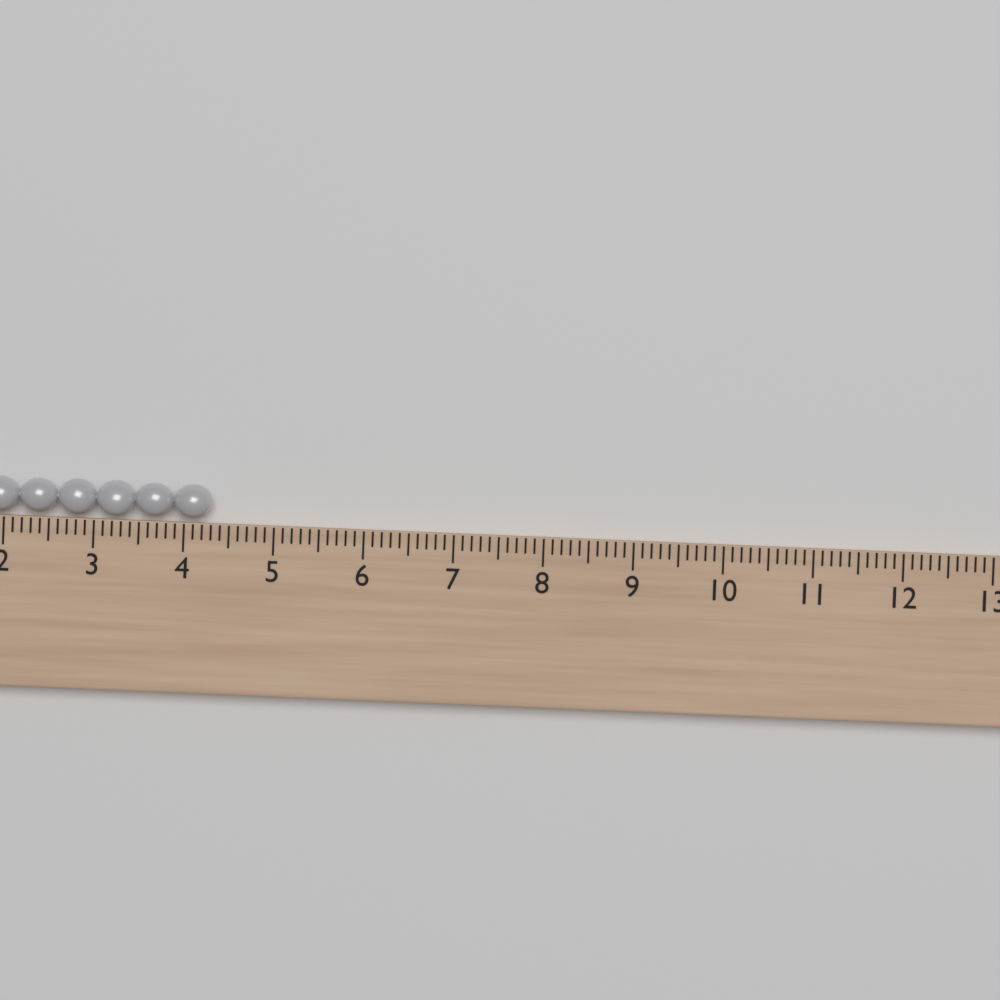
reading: 4.3 (no unit)
